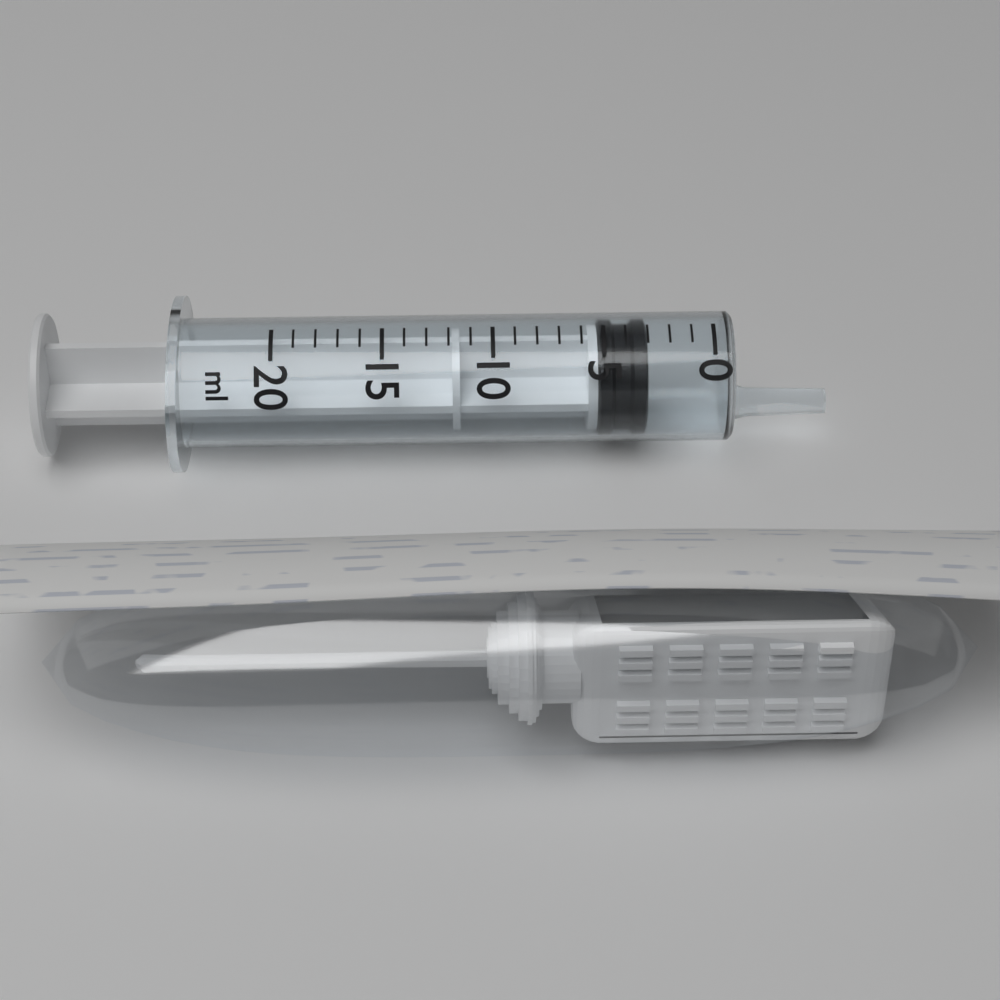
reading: 3 ml
